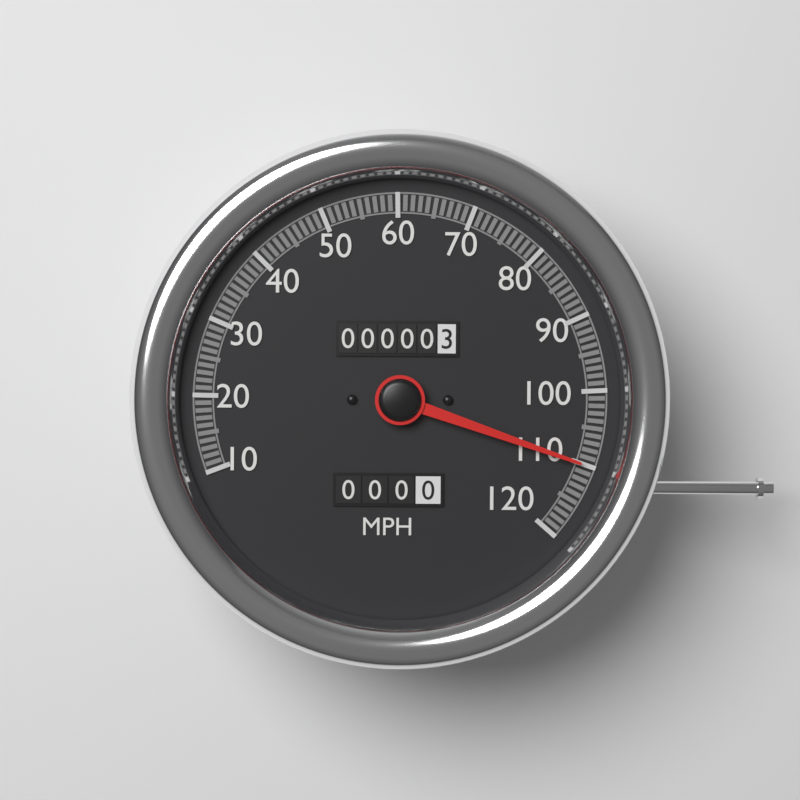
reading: 110 MPH
